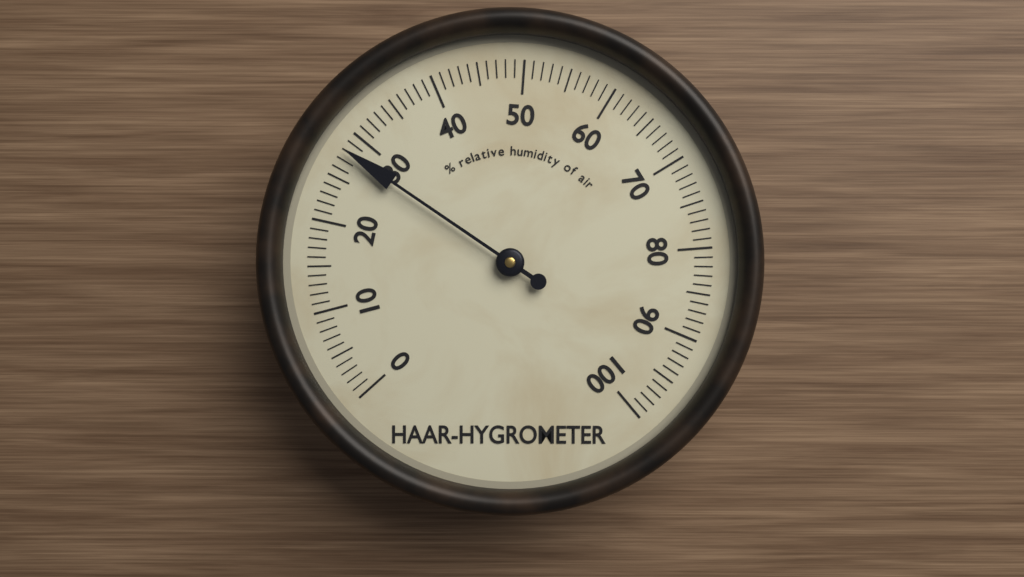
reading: 28 %
